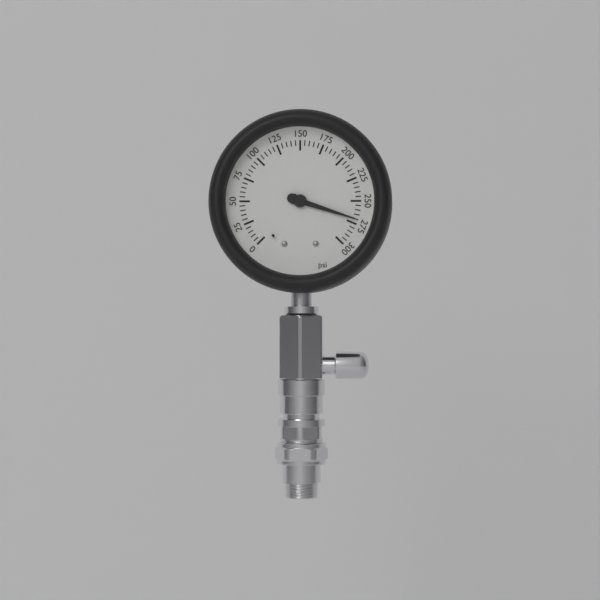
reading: 270 psi
